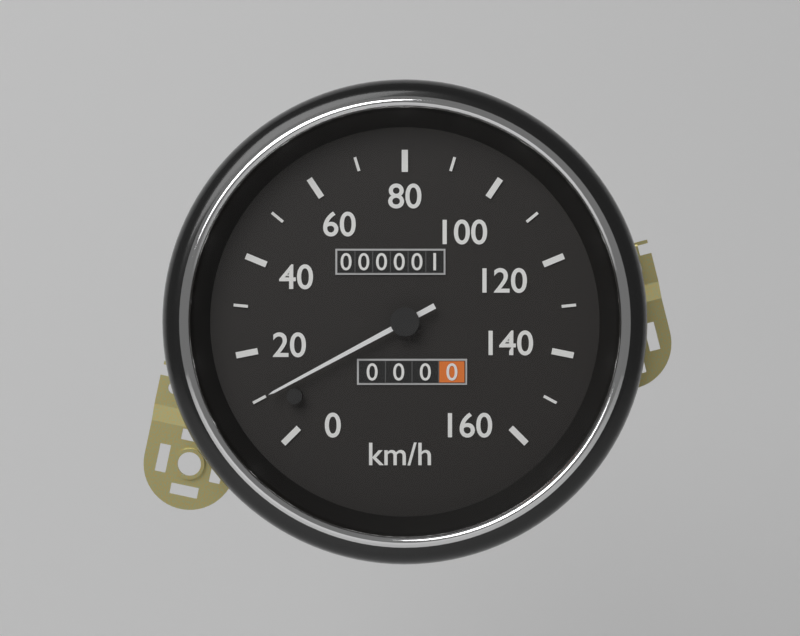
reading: 10 km/h
